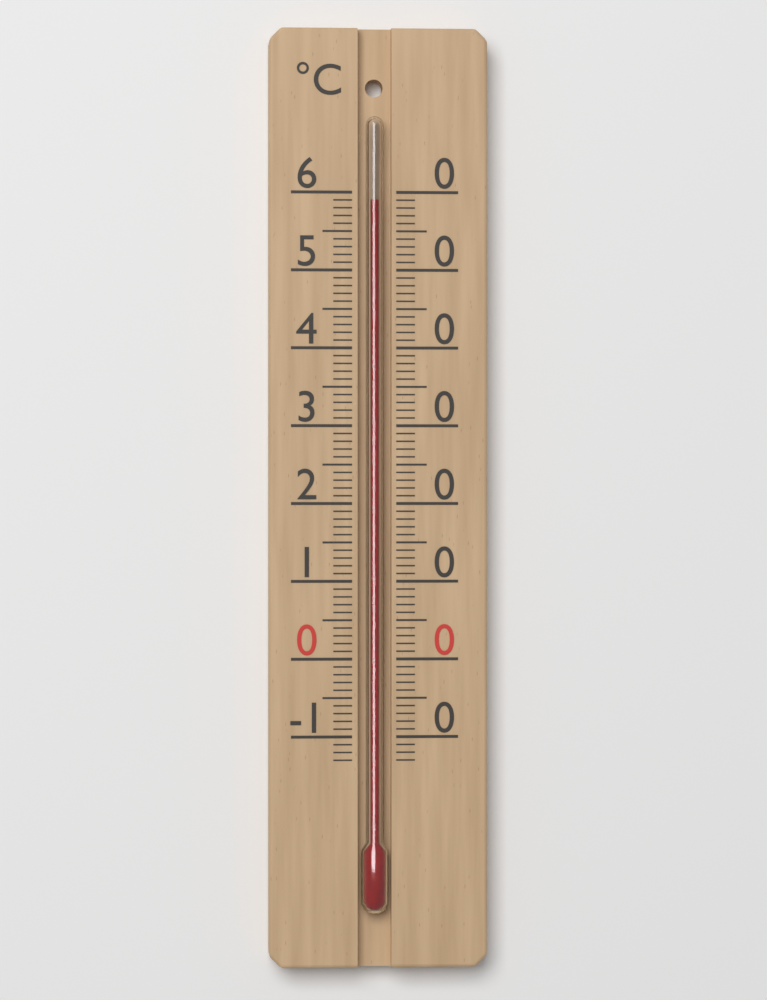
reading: 59 °C
